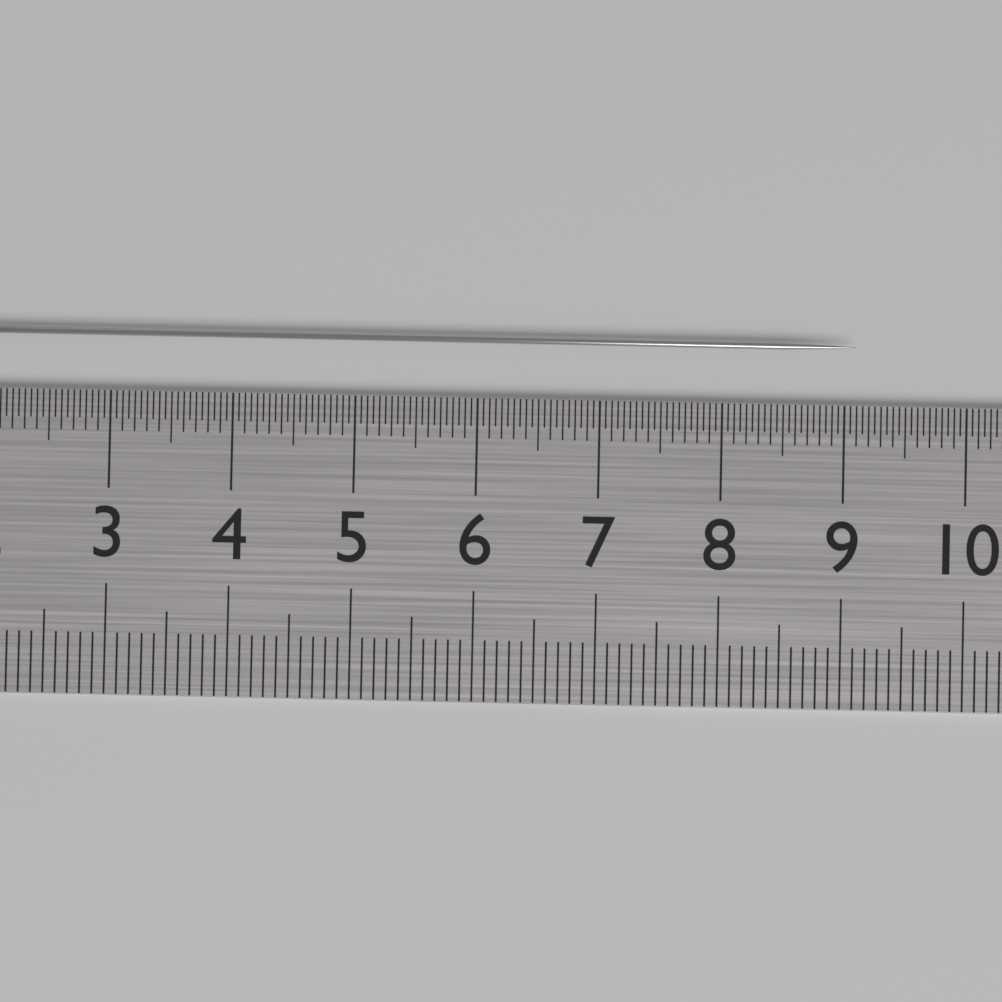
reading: 9.10 cm
